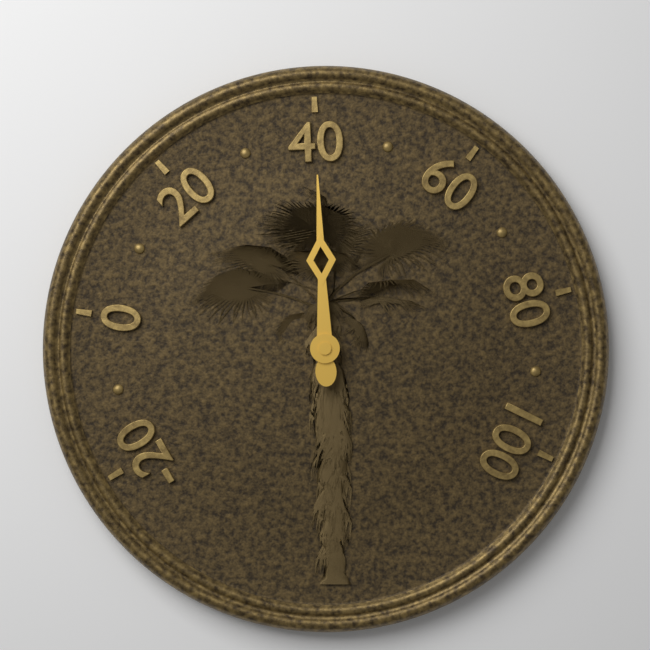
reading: 40 (no unit)
